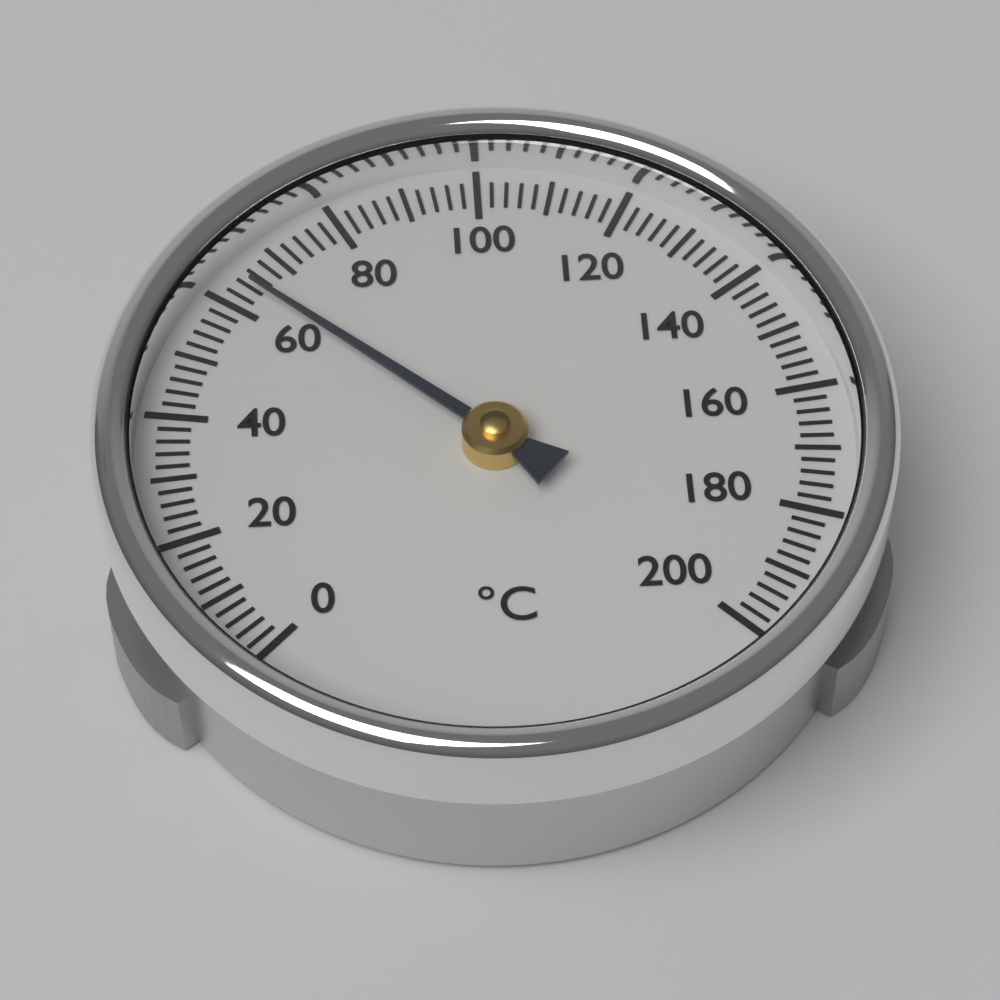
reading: 64 °C
